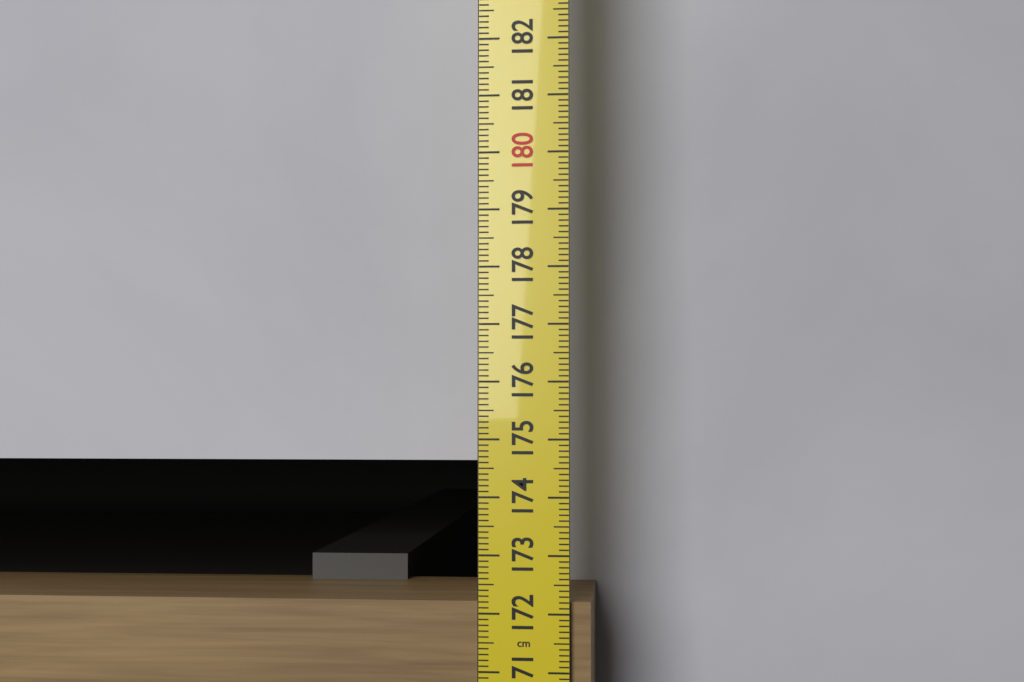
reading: 172.2 cm
